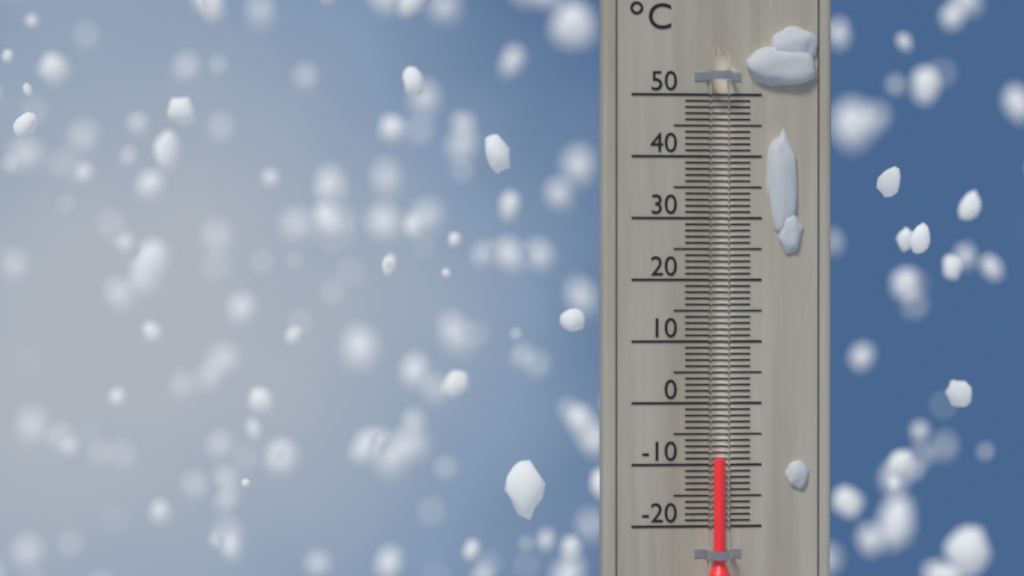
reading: -9 °C
